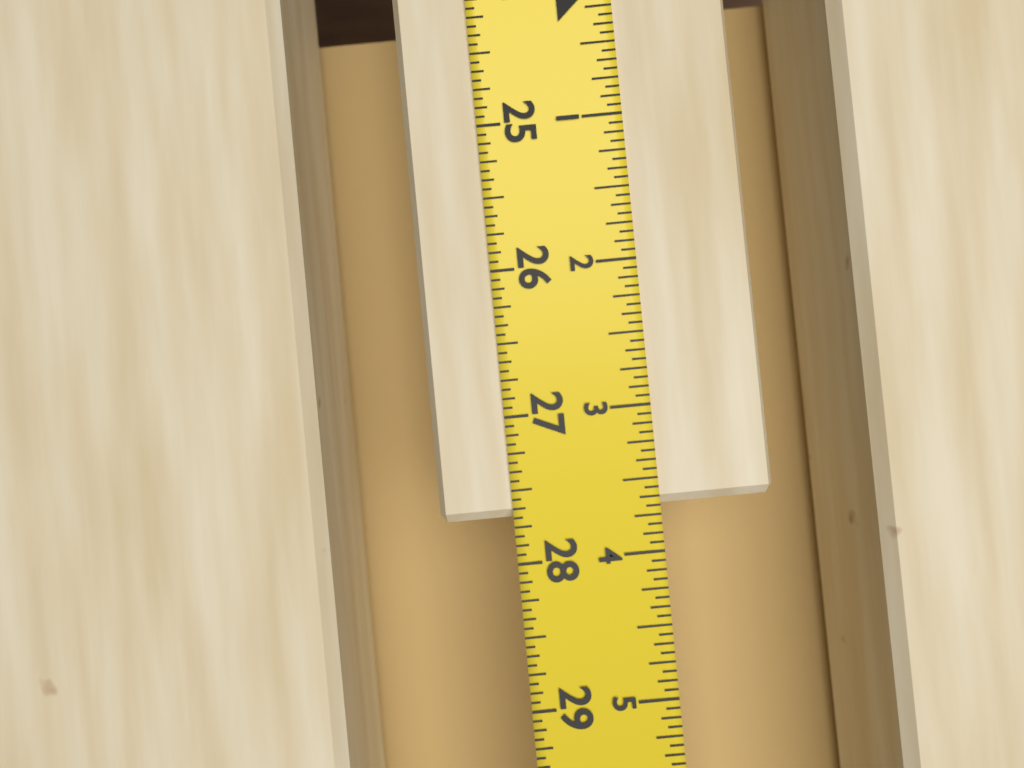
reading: 27.6875 in
